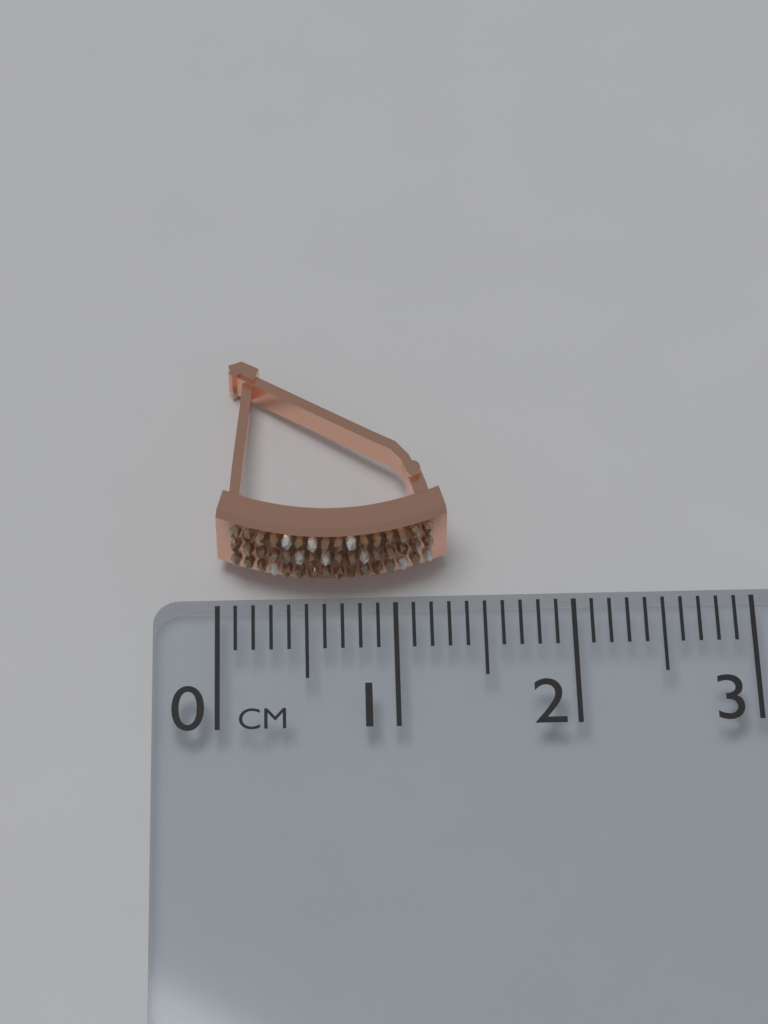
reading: 1.3 cm
